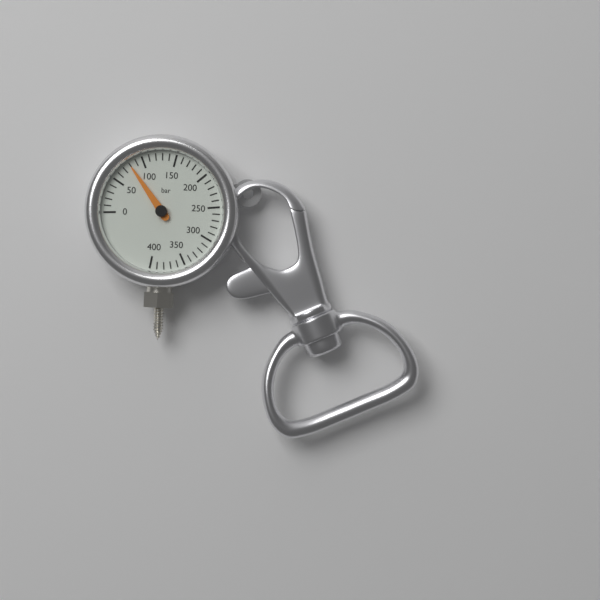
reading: 80 bar
